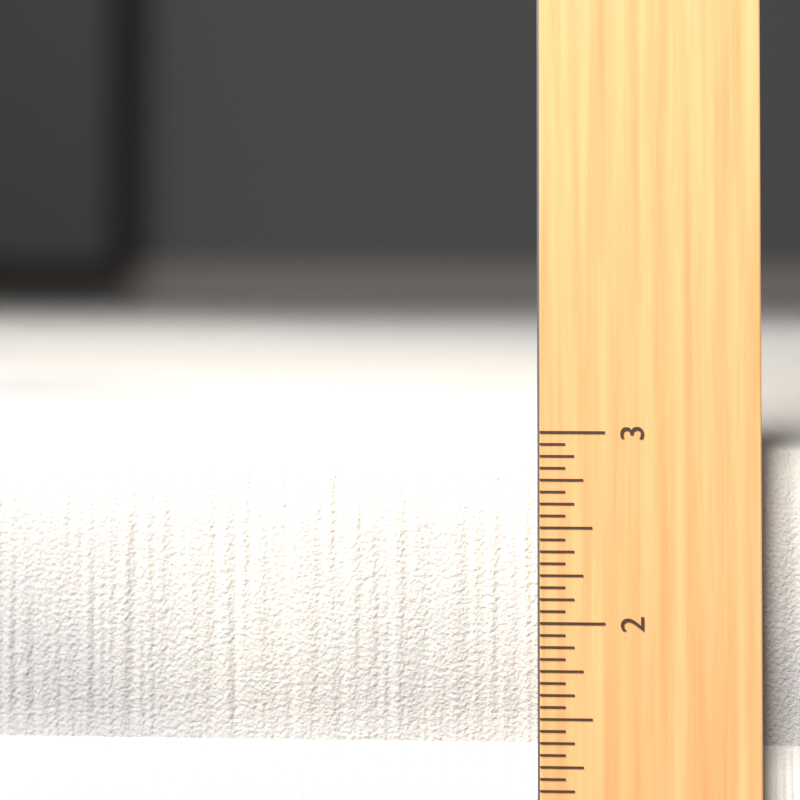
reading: 2.8750 inch
